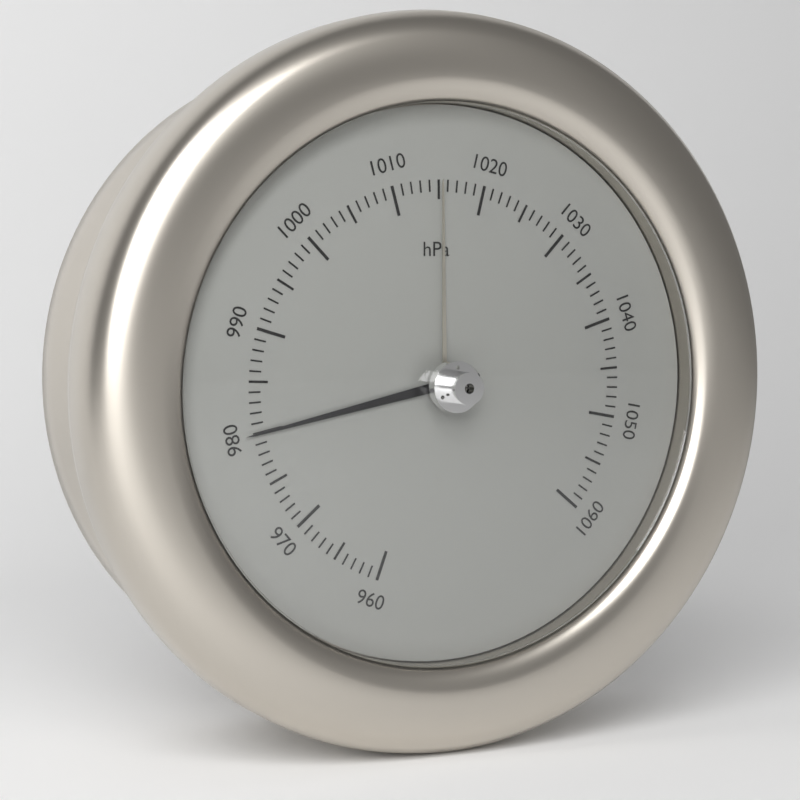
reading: 980 hPa
